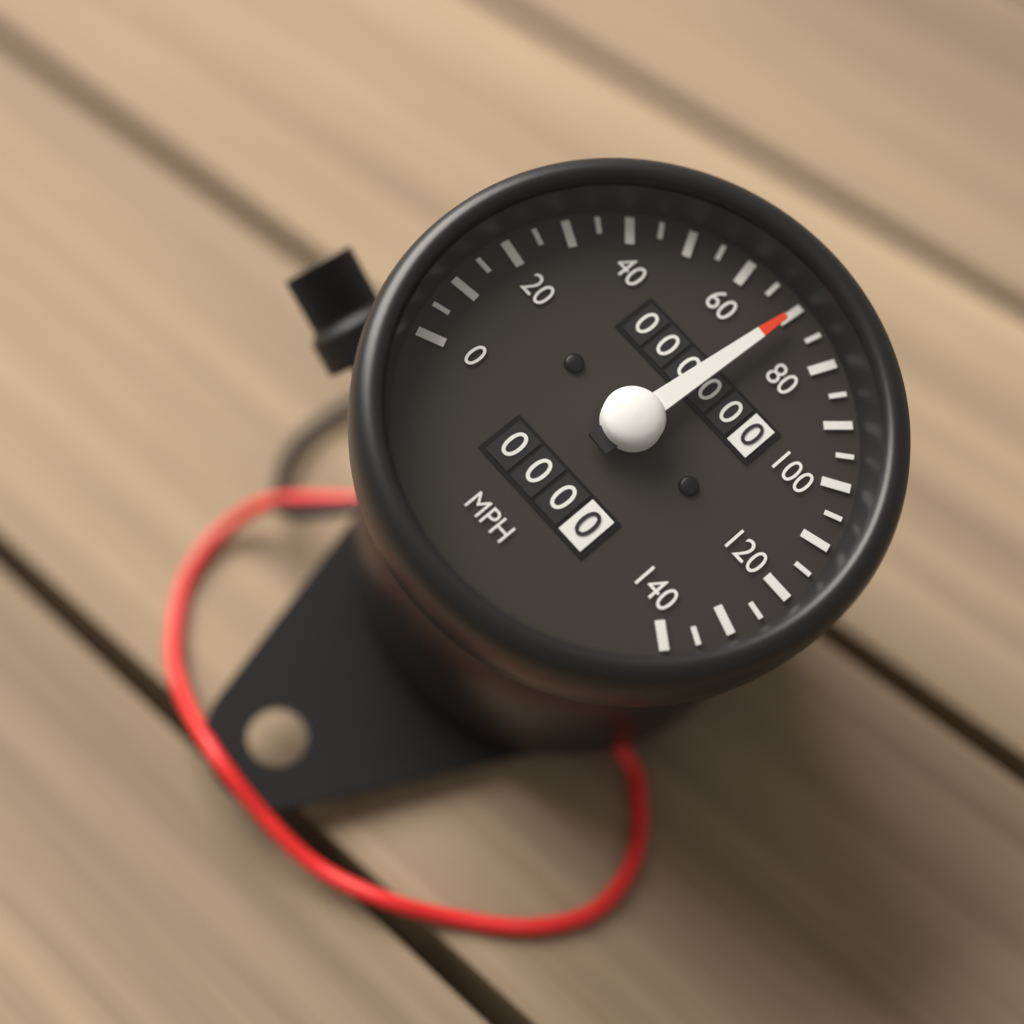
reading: 70 mph
